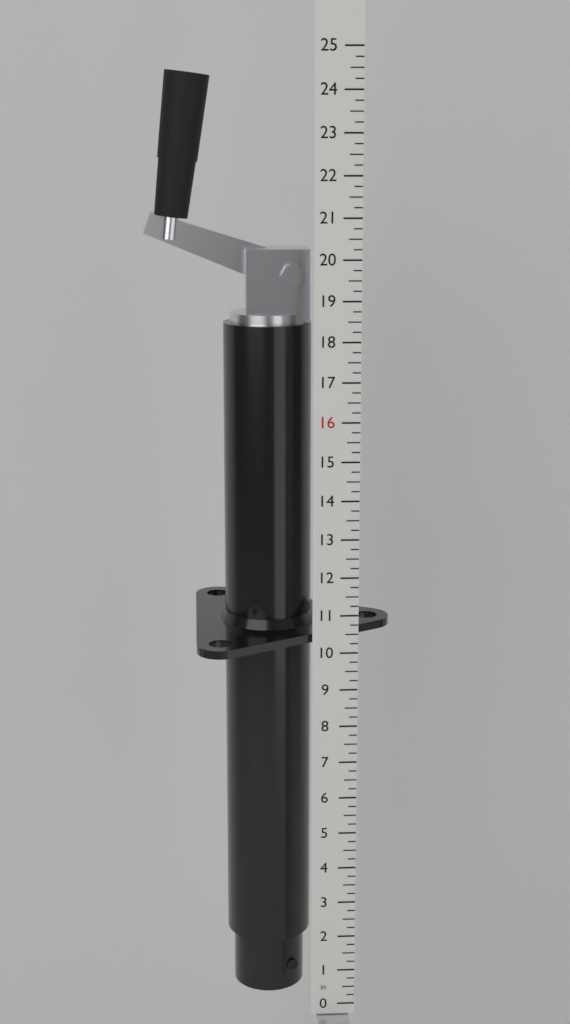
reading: 24.50 in
